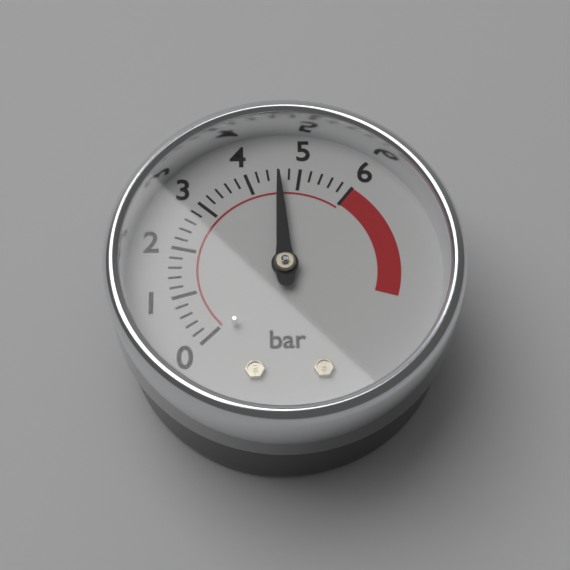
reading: 4.6 bar
